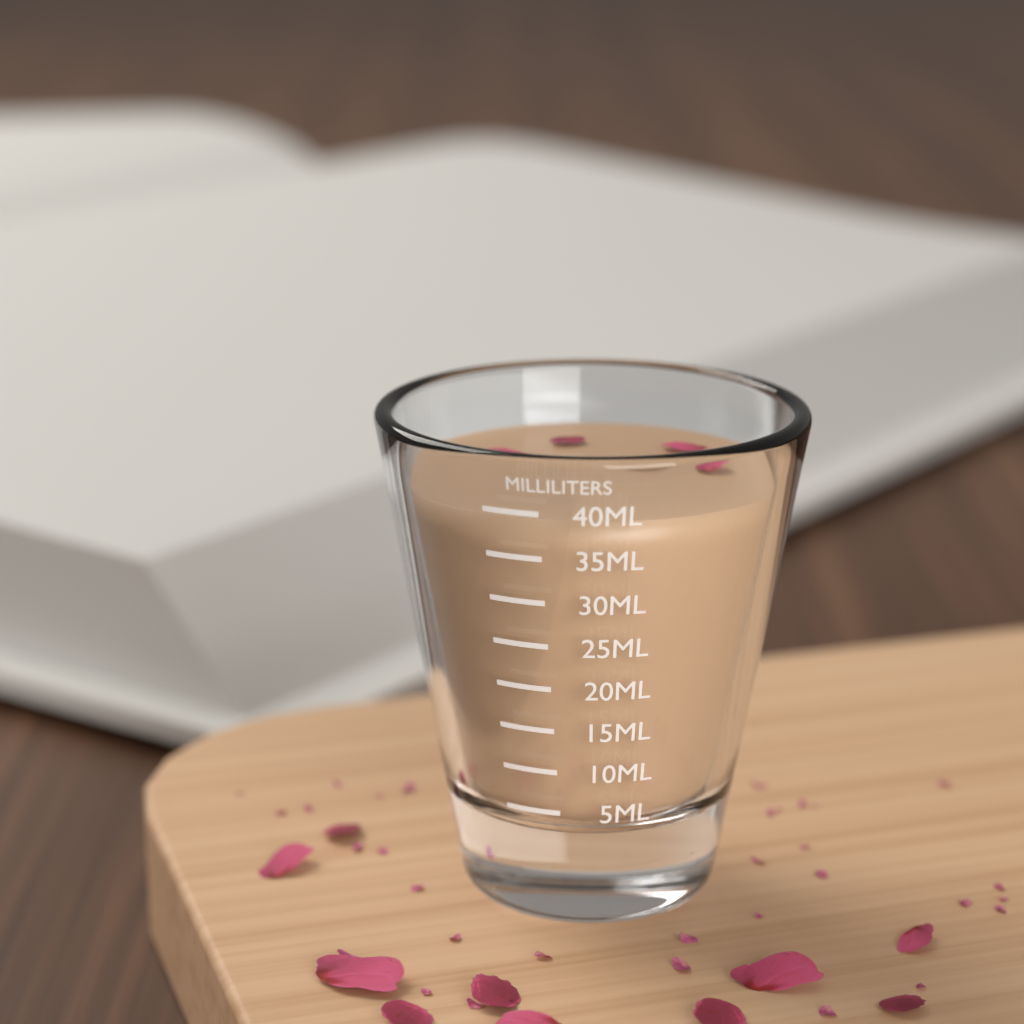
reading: 39 ml
